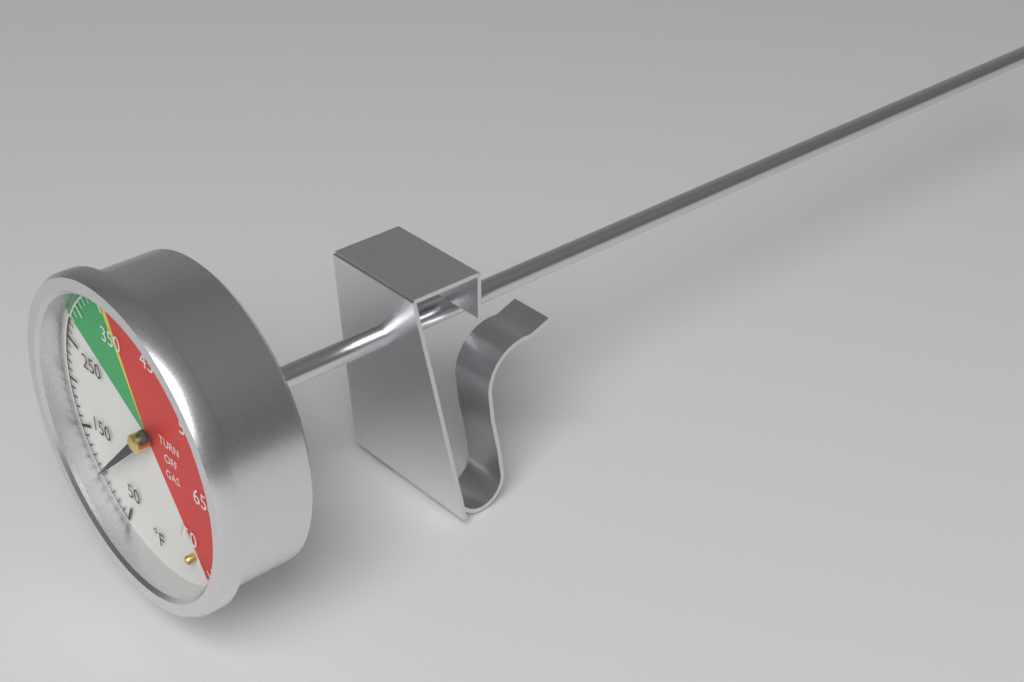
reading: 100 °F
